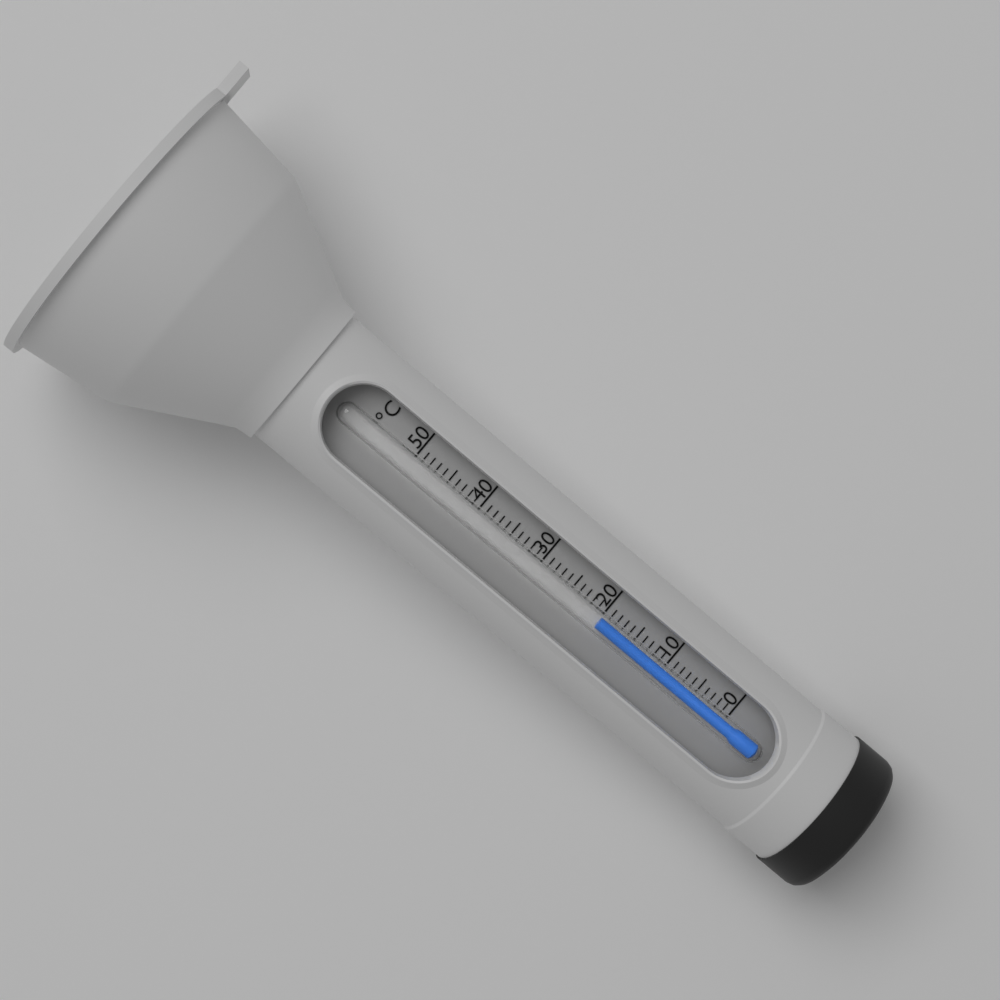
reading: 20 °C
